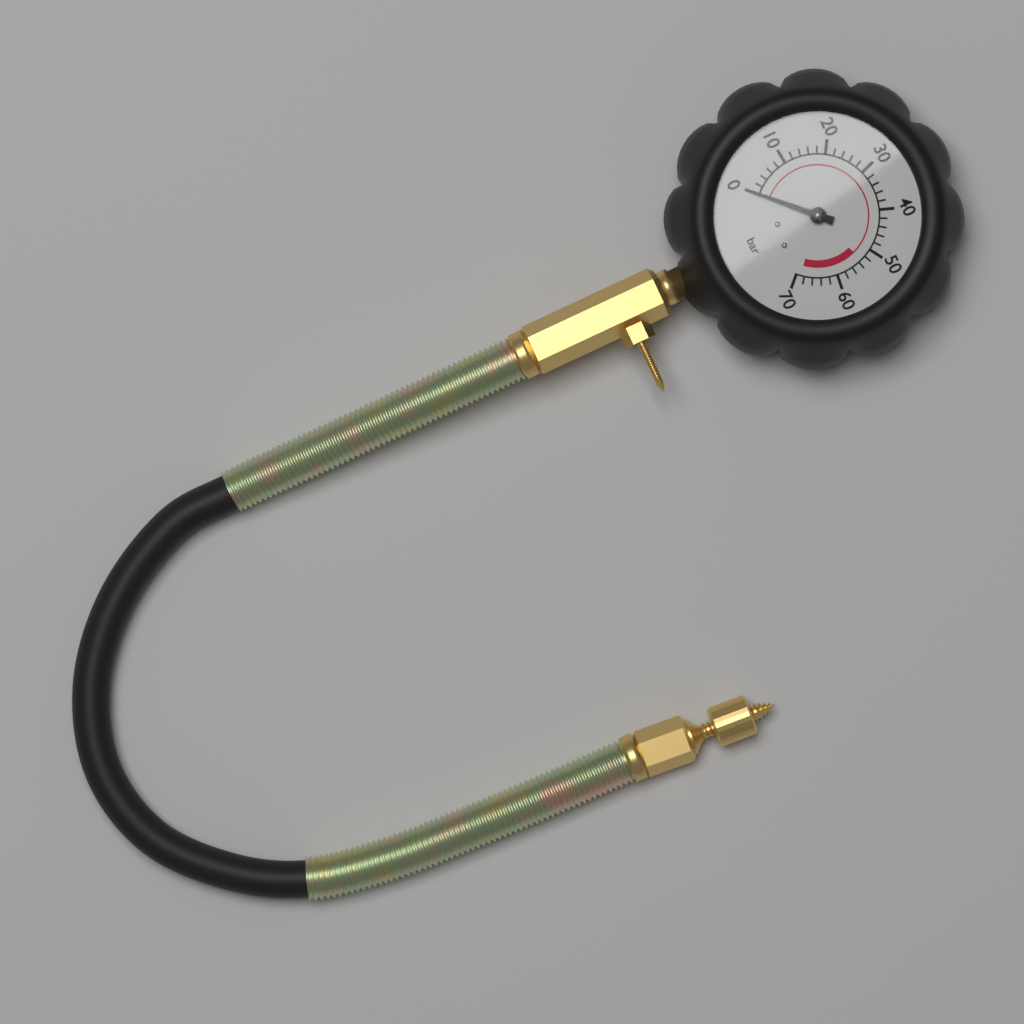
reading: 0 bar
